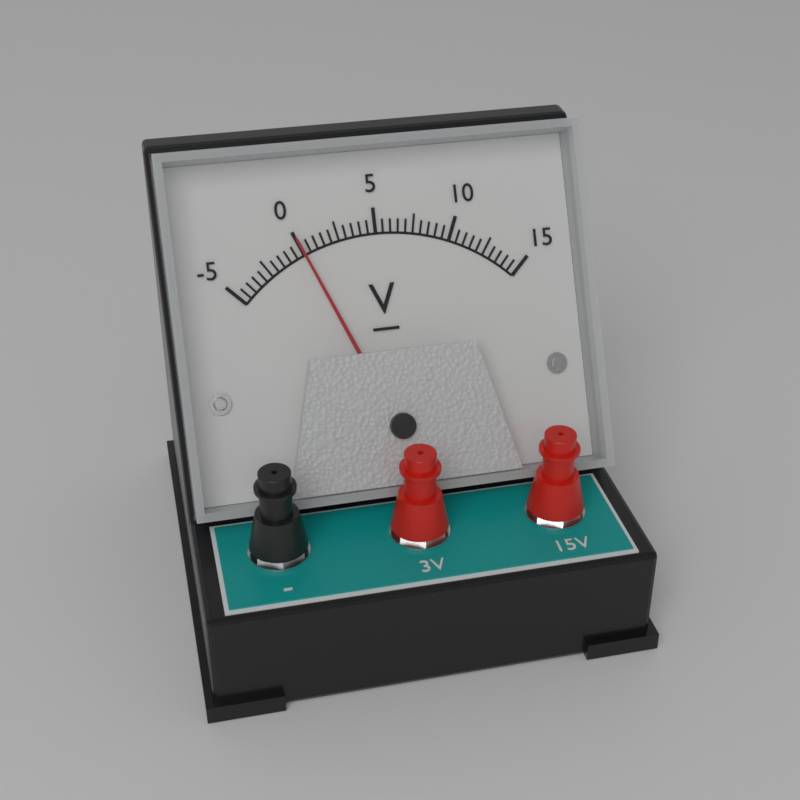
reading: 0.0 V
